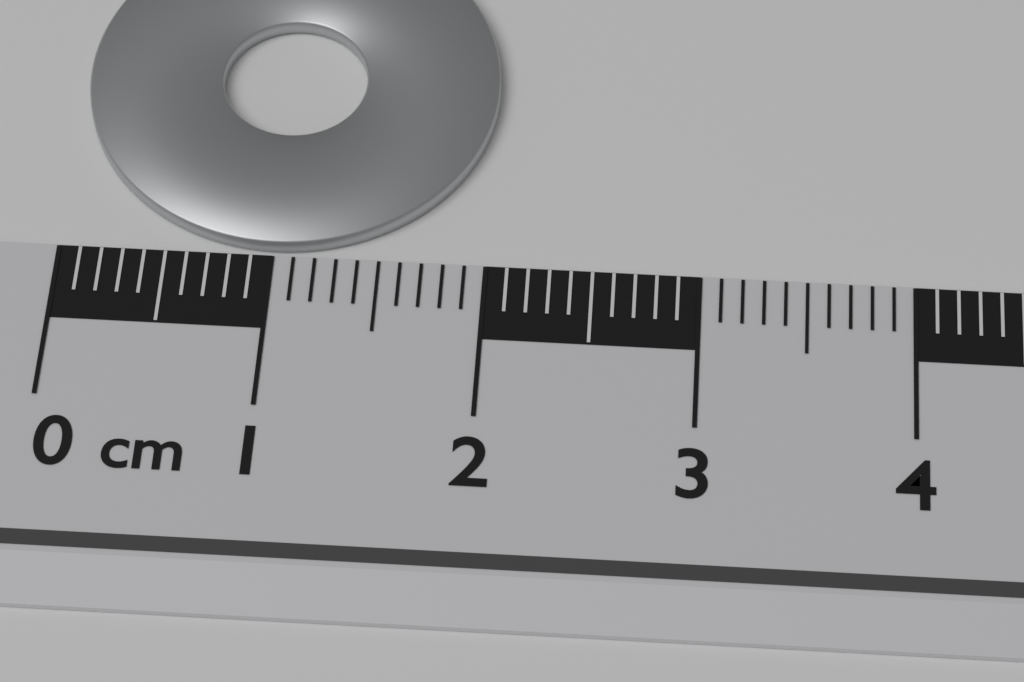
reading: 2.0 cm
